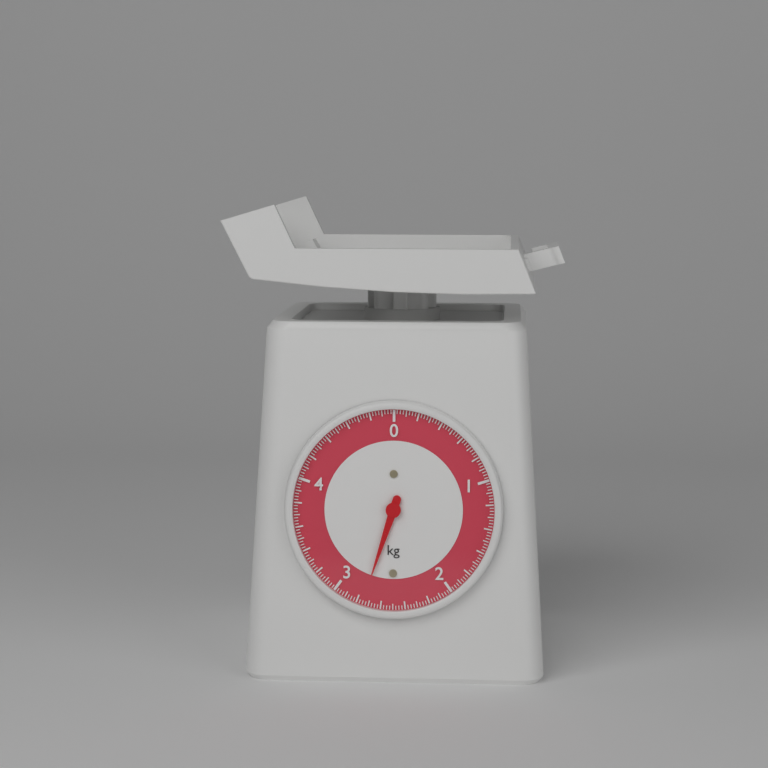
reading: 2.750 kg
